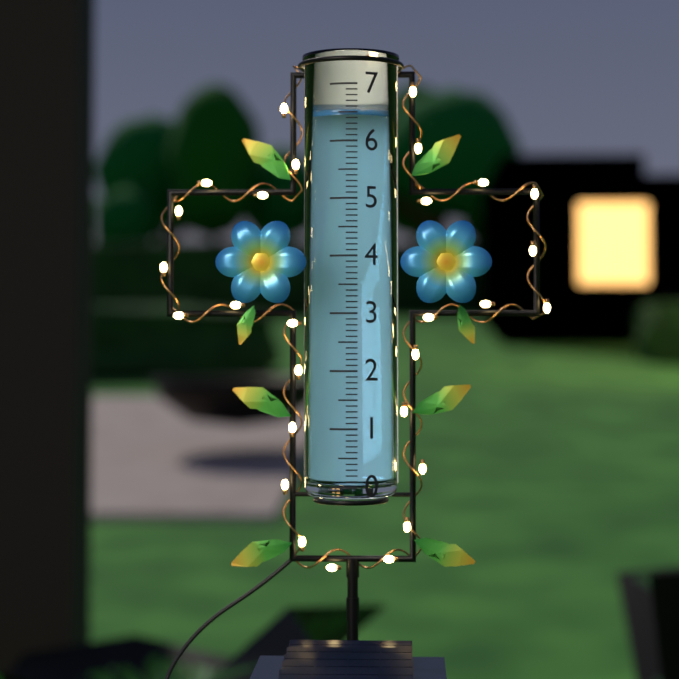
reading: 6.5 (no unit)
